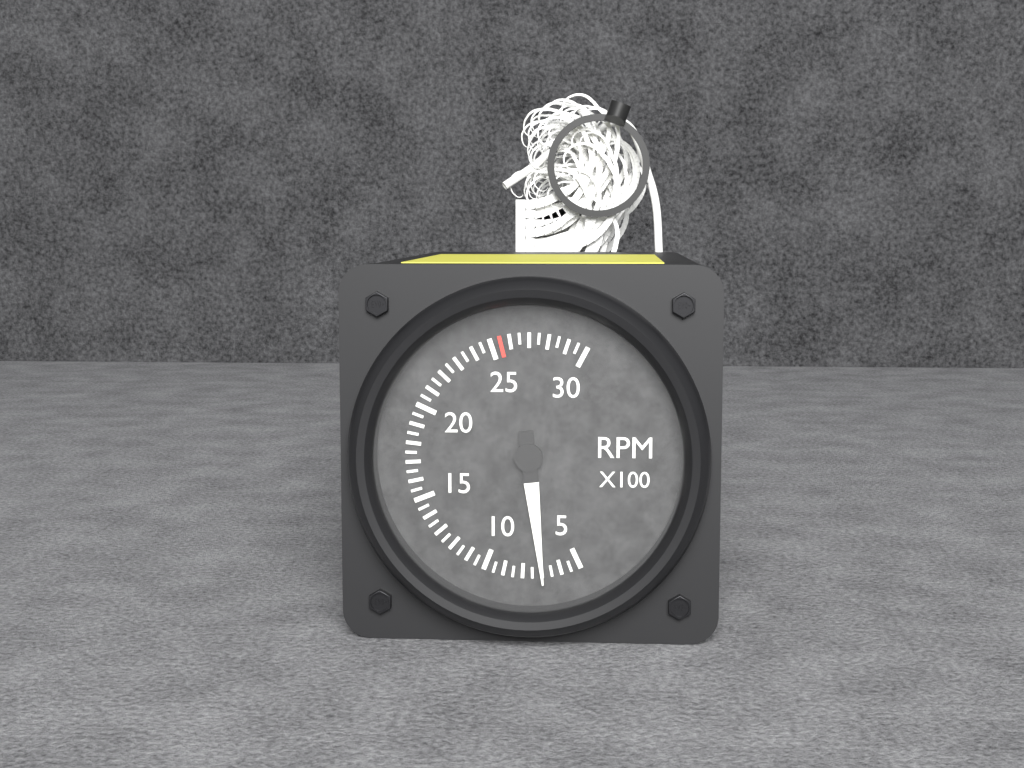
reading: 700 RPM
